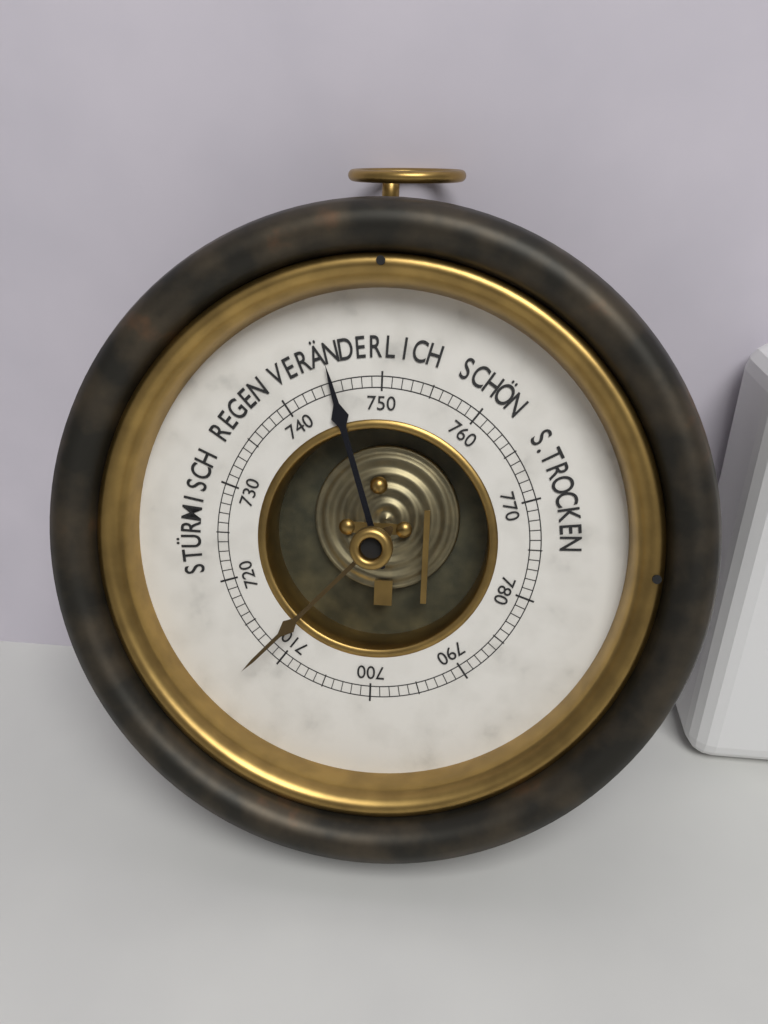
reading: 745 mmHg
